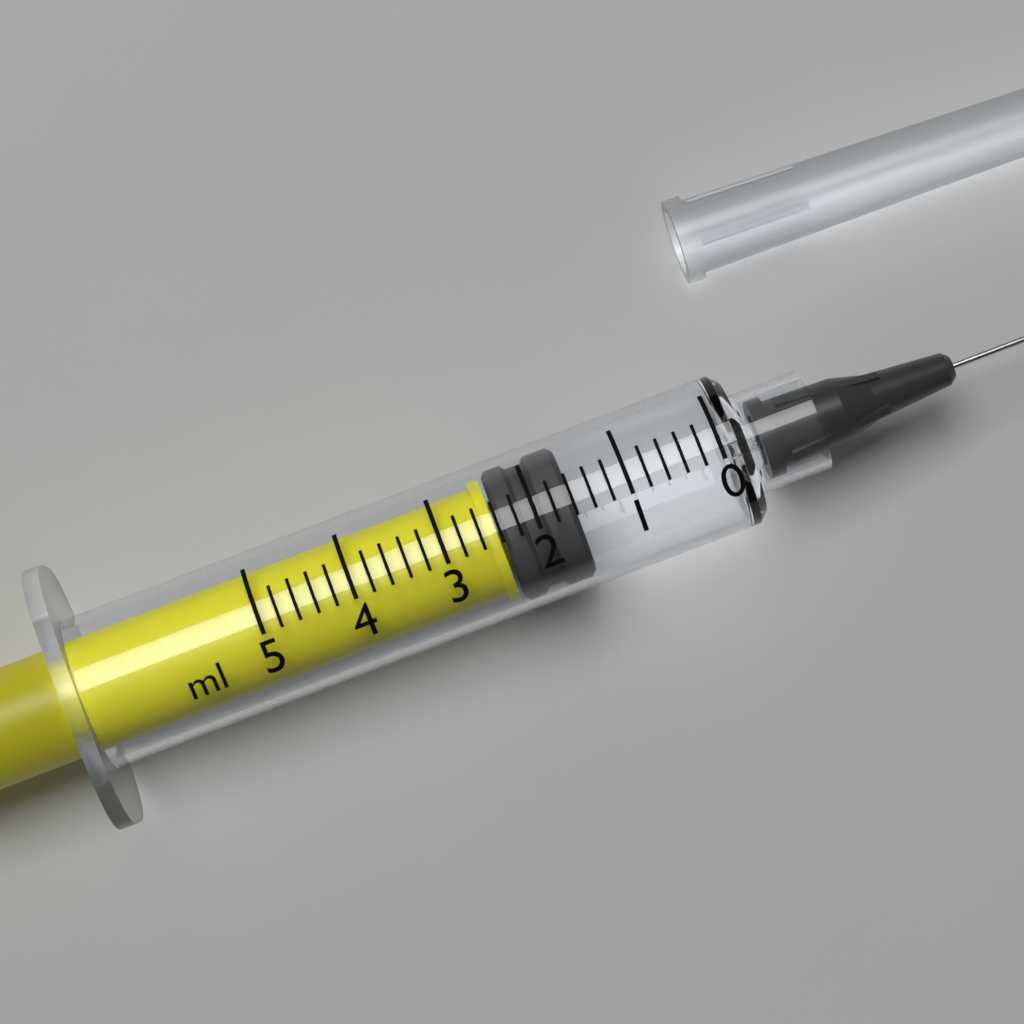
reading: 1.6 ml
